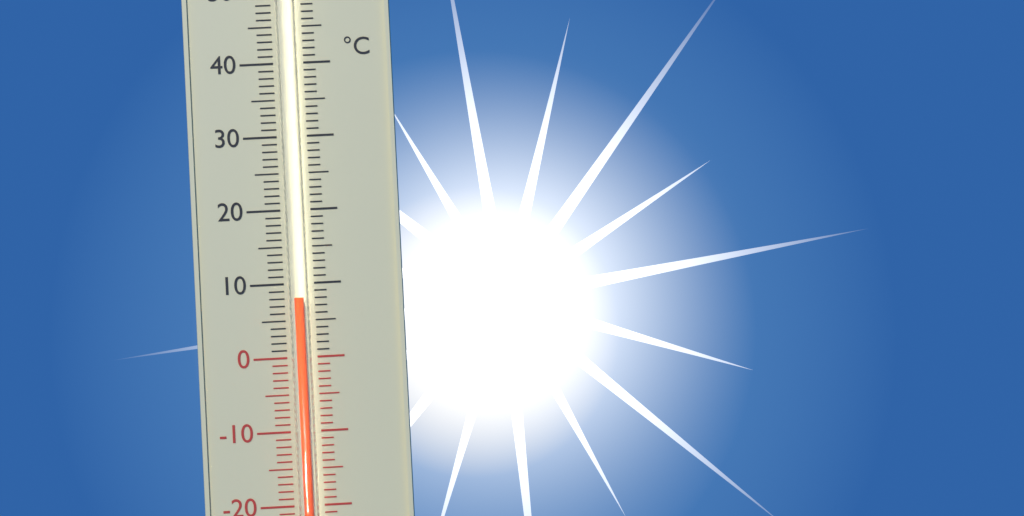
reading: 8 °C
